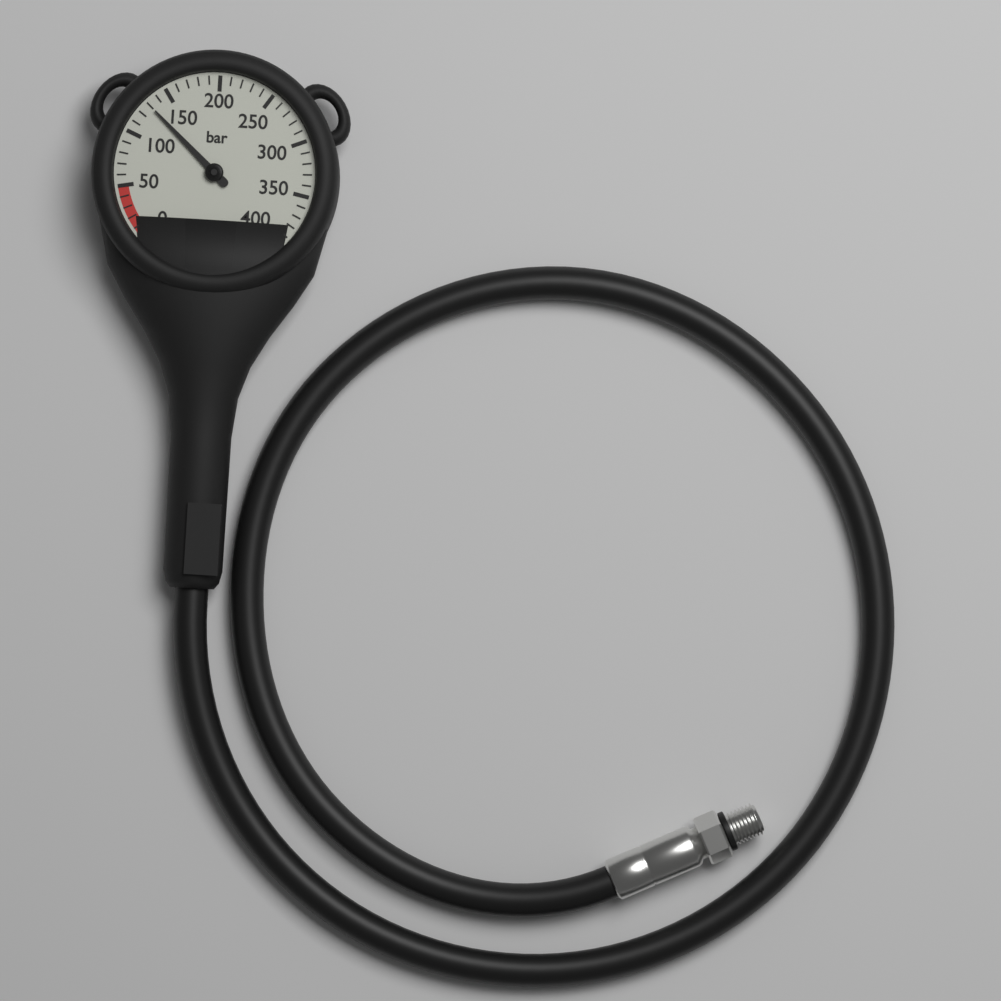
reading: 130 bar
